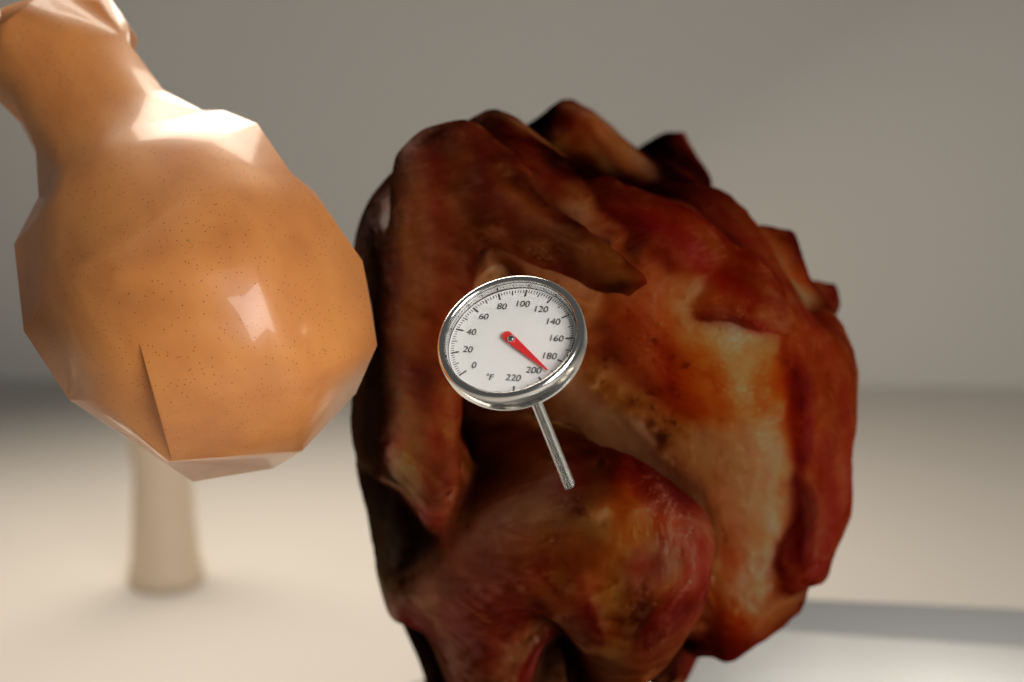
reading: 192 °F
